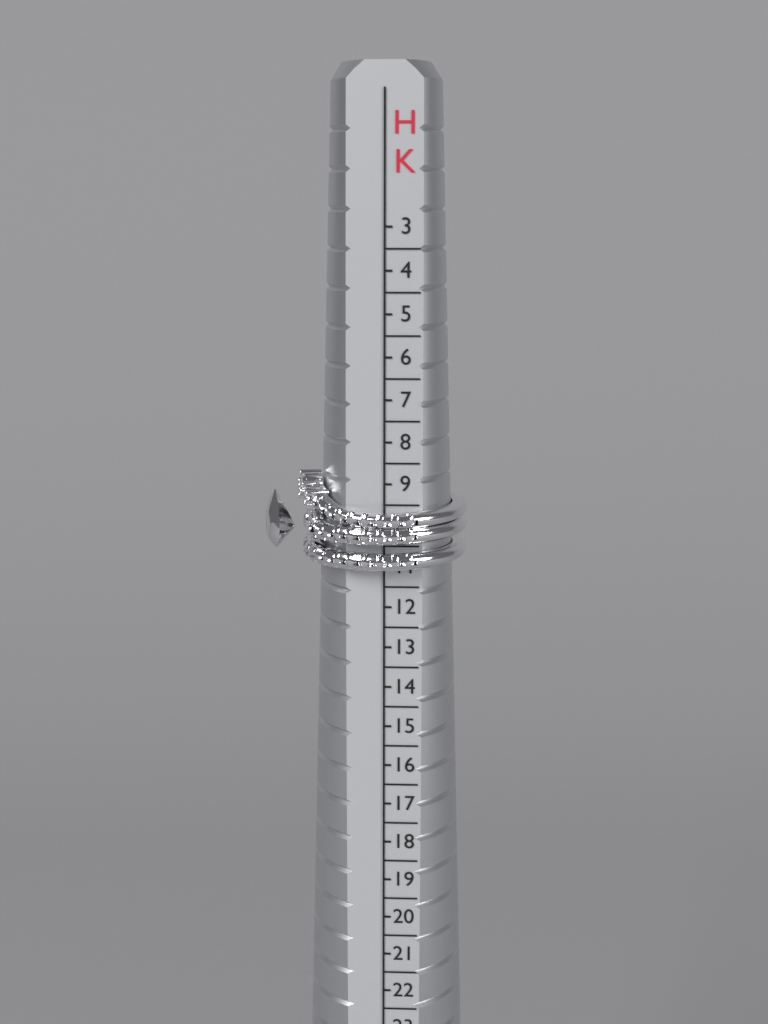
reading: 11.0 HK
